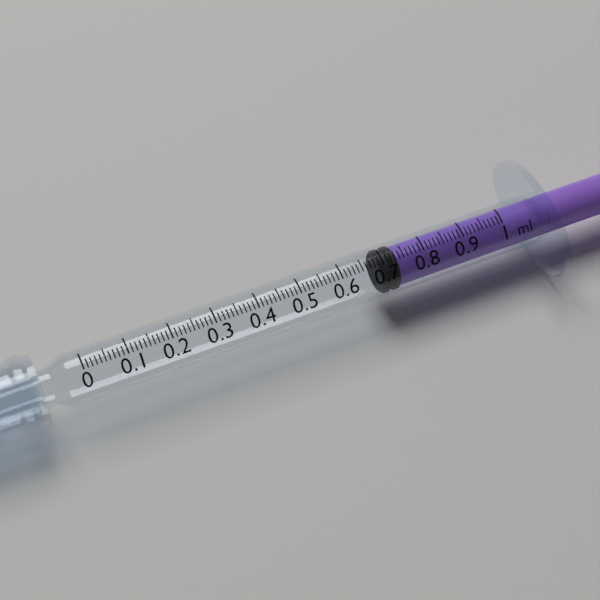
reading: 0.69 ml
